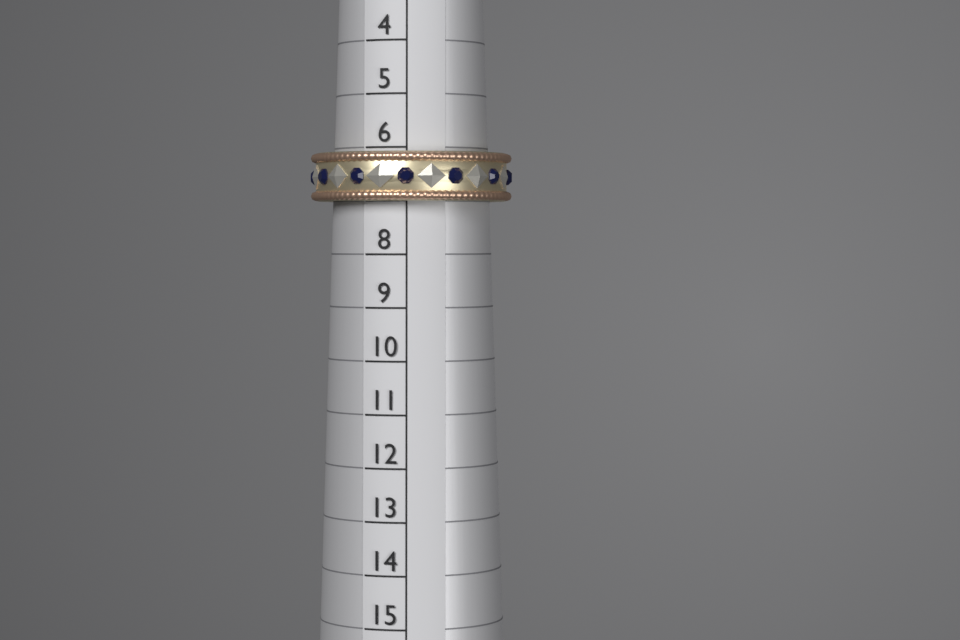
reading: 7 (no unit)
